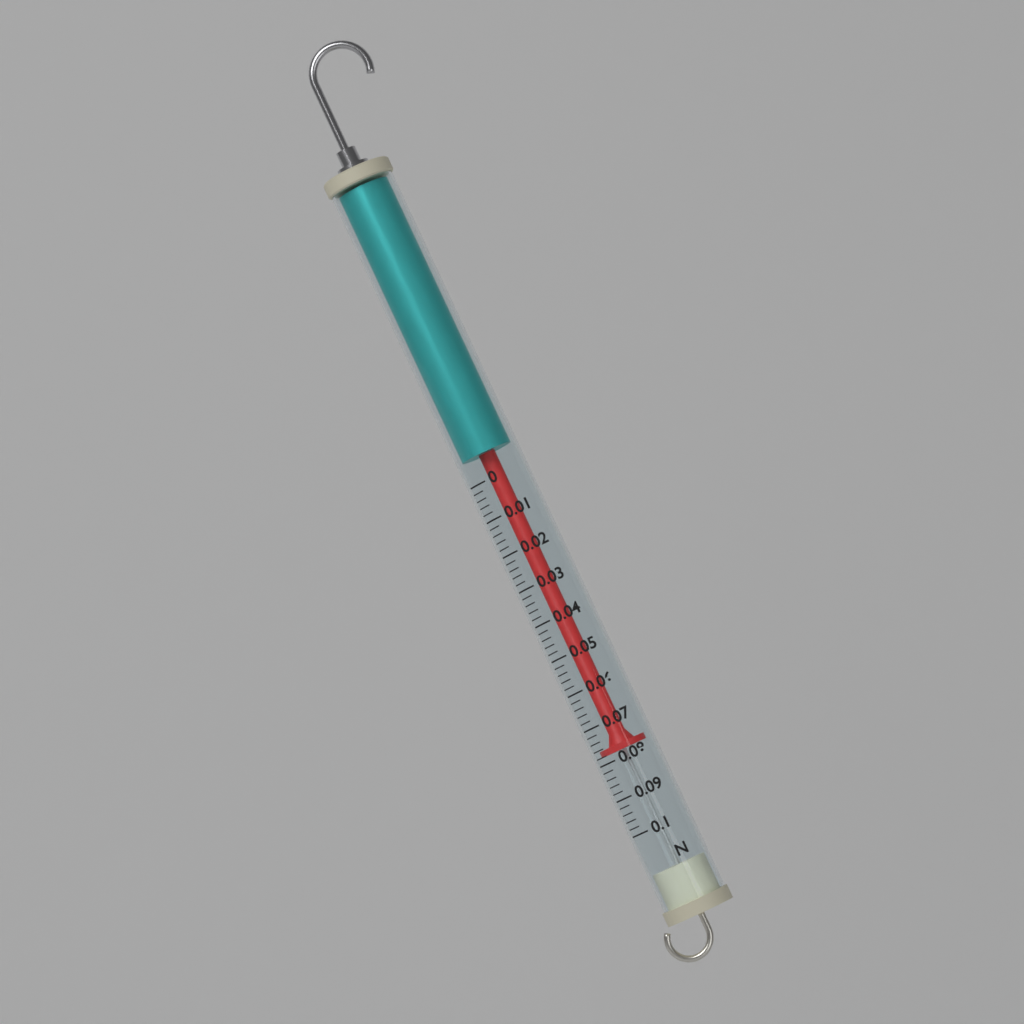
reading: 0.078 N
